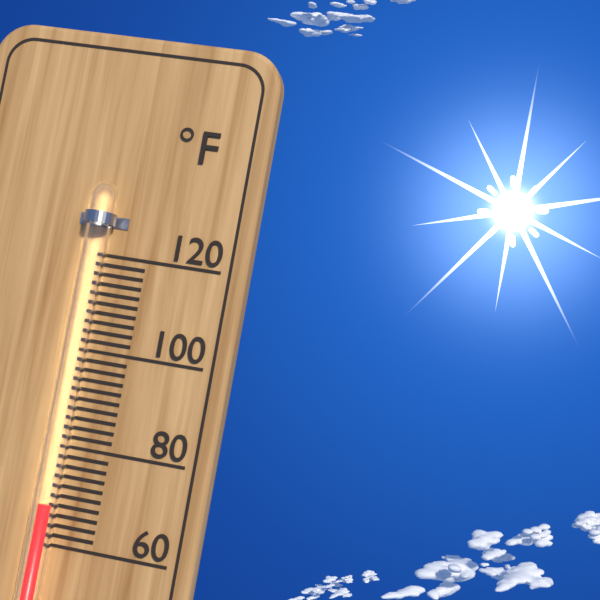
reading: 68 °F
